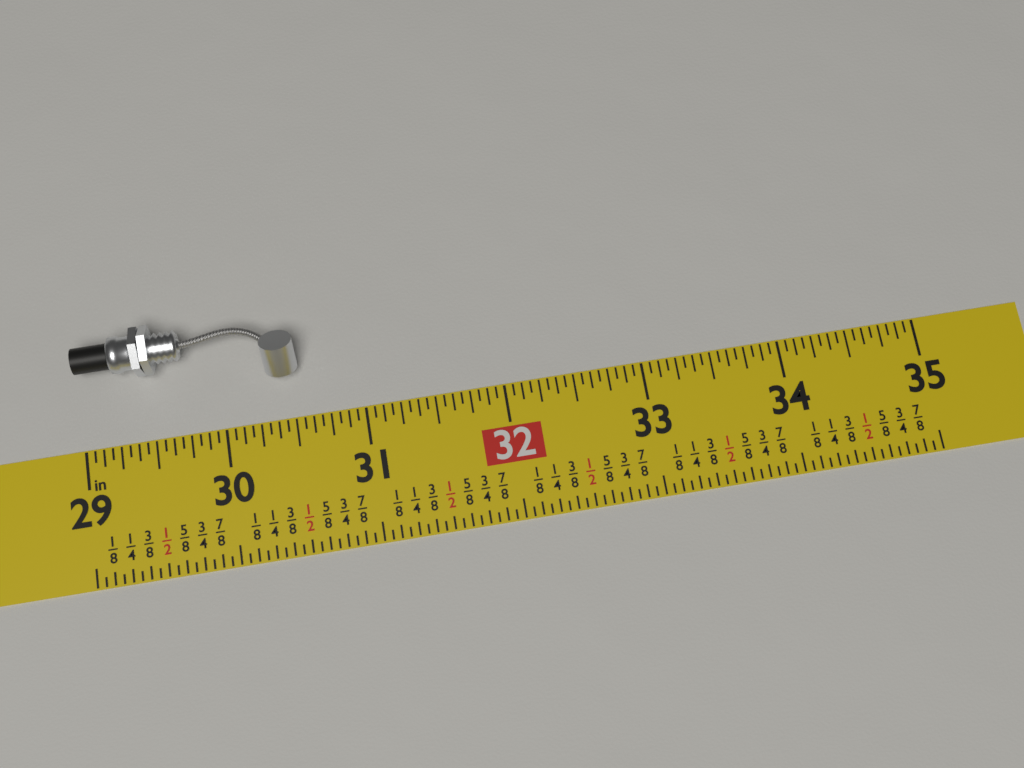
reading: 30.5625 in
